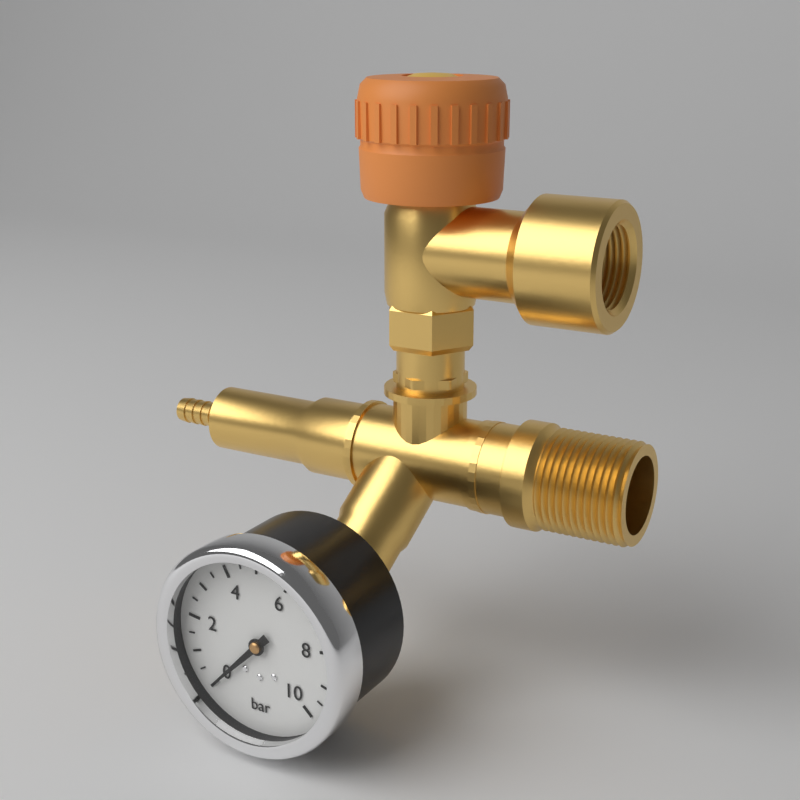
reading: 0.0 bar
